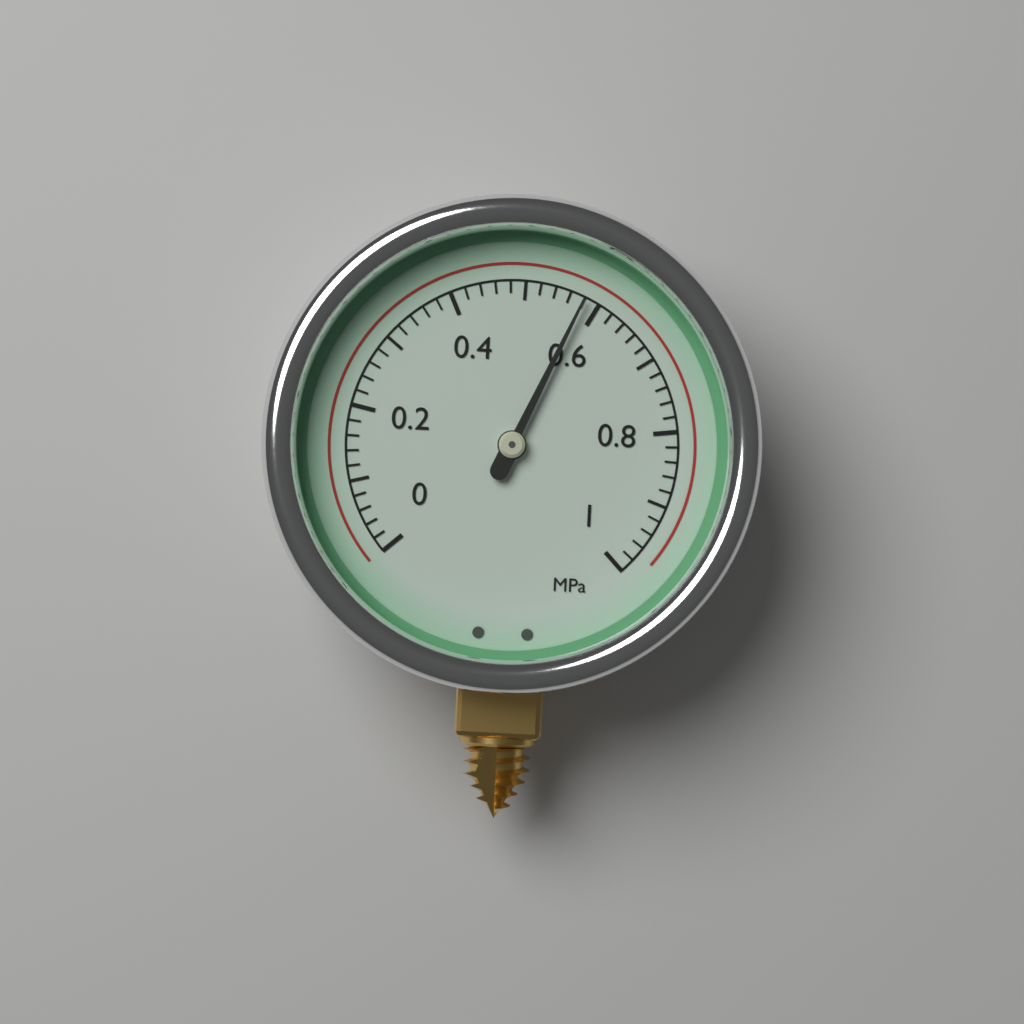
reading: 0.58 MPa
